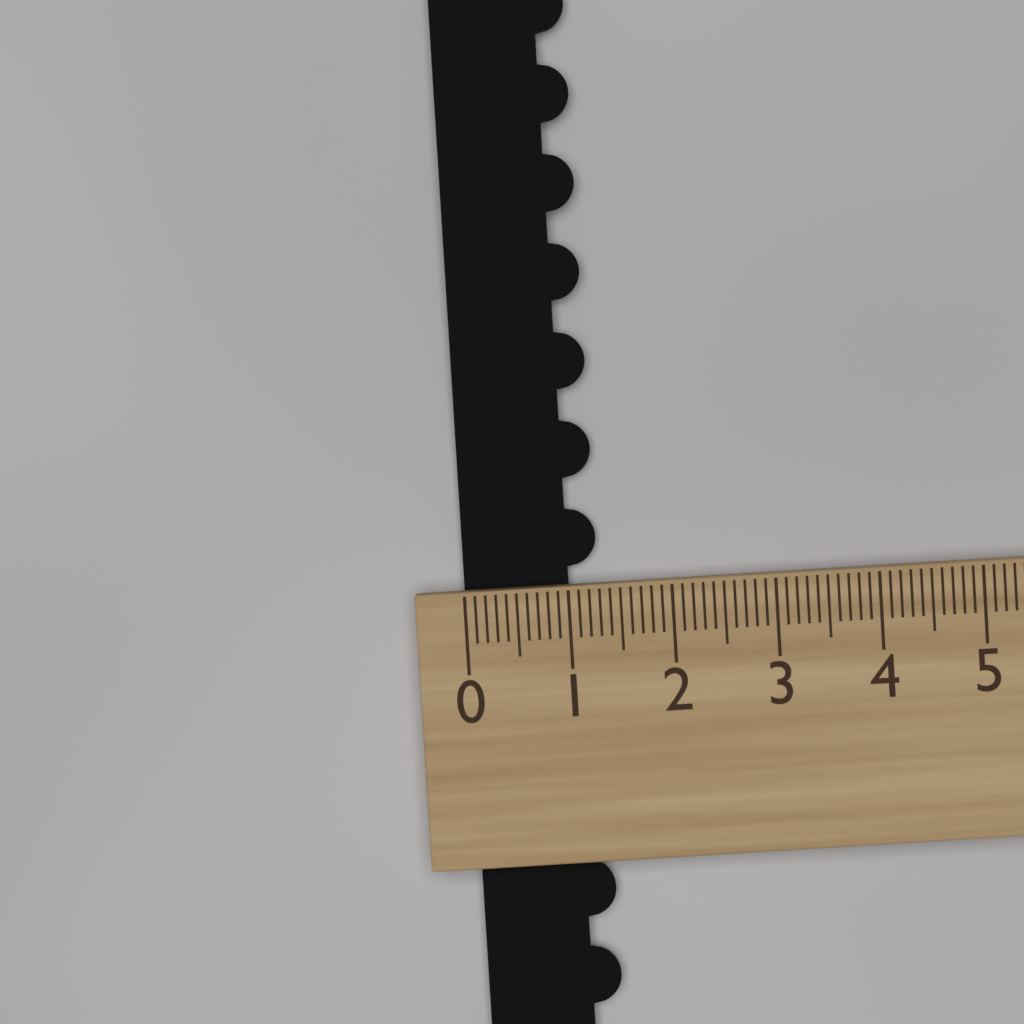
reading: 1.3 (no unit)
